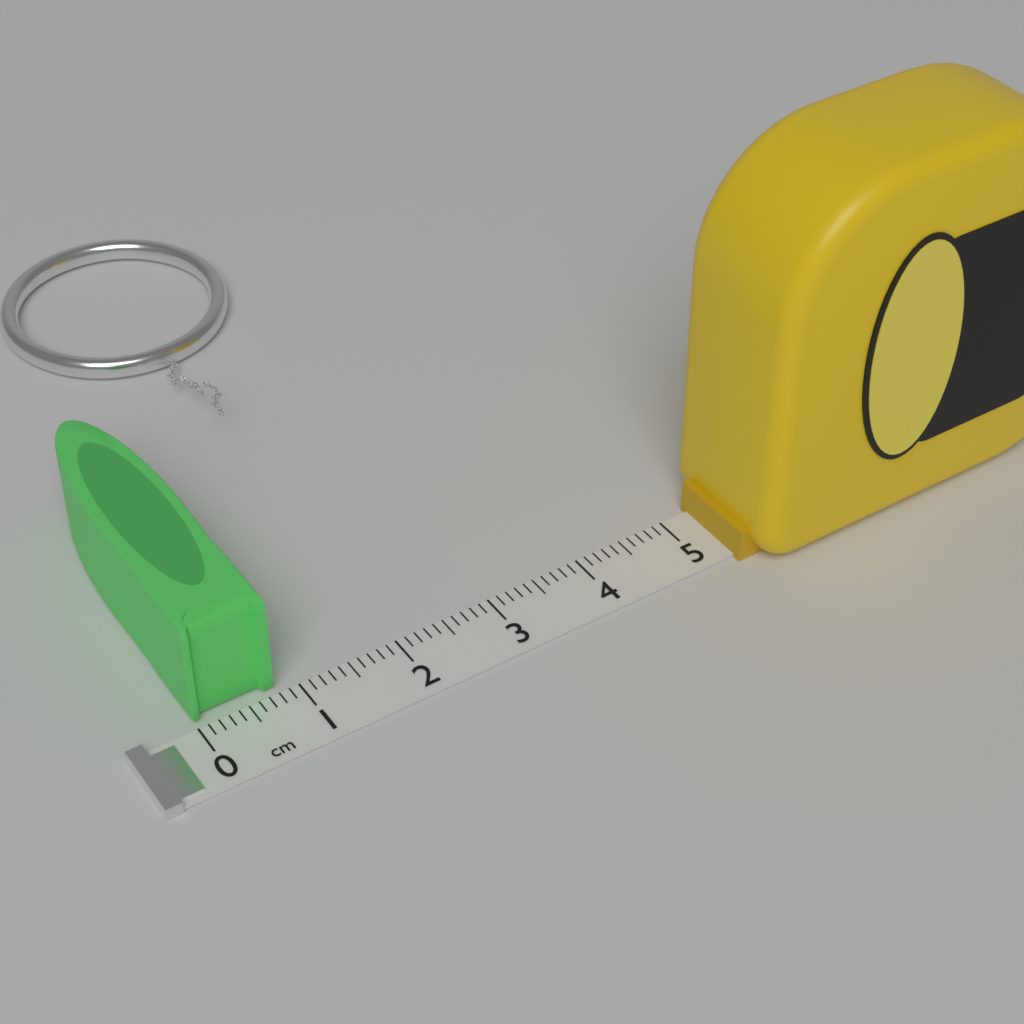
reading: 0.8 cm
